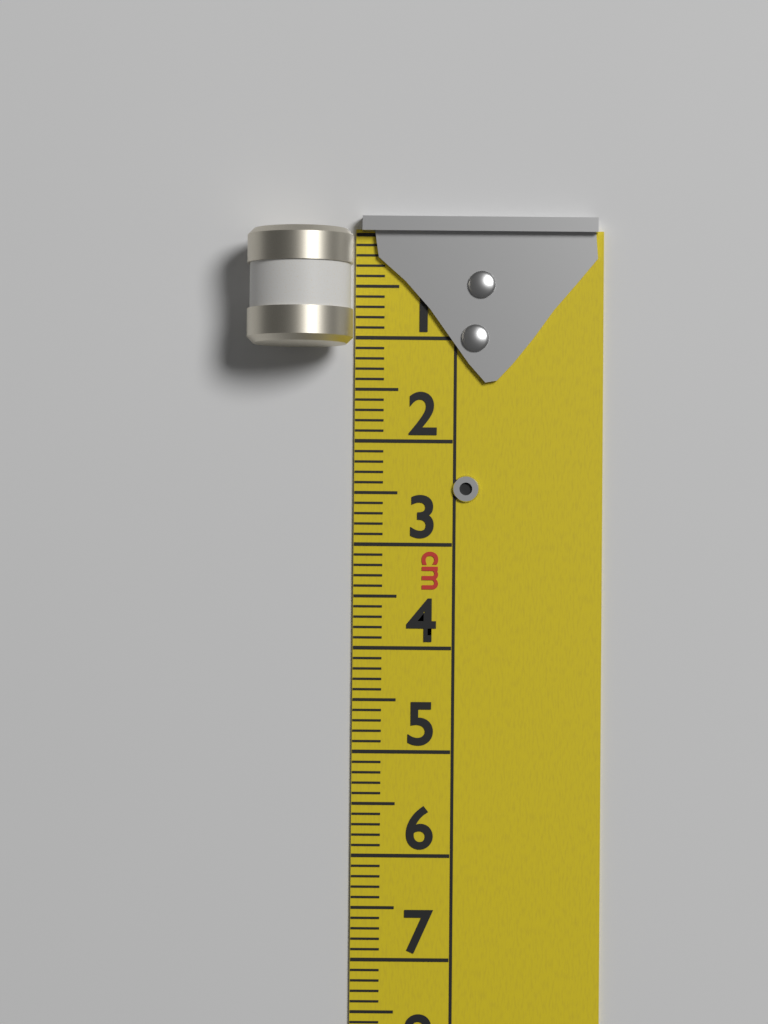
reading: 1.1 cm
